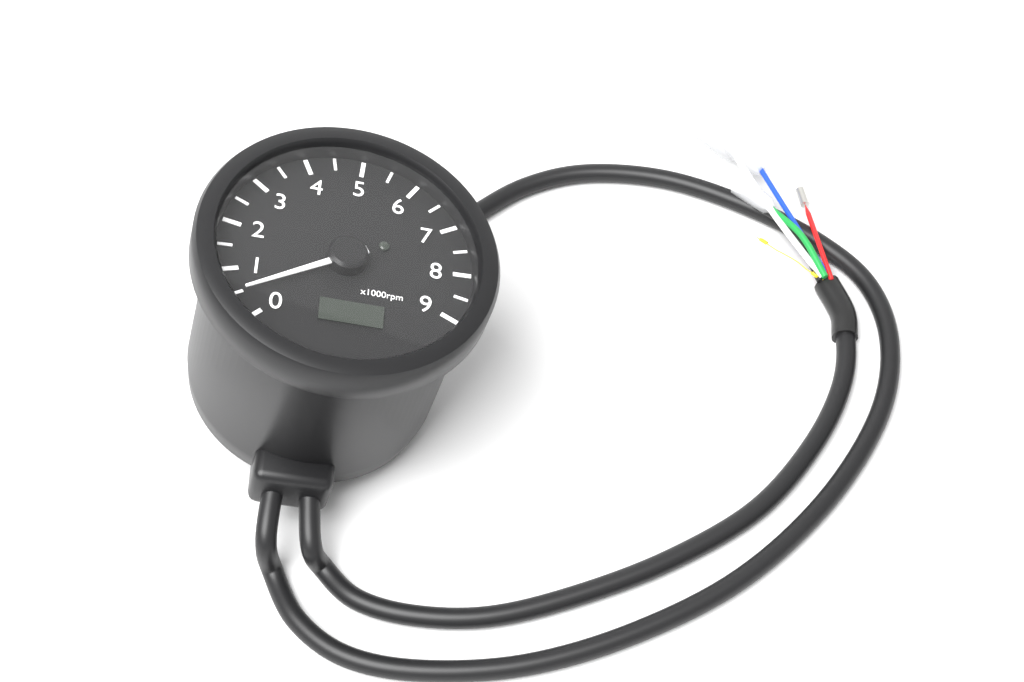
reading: 500 rpm
